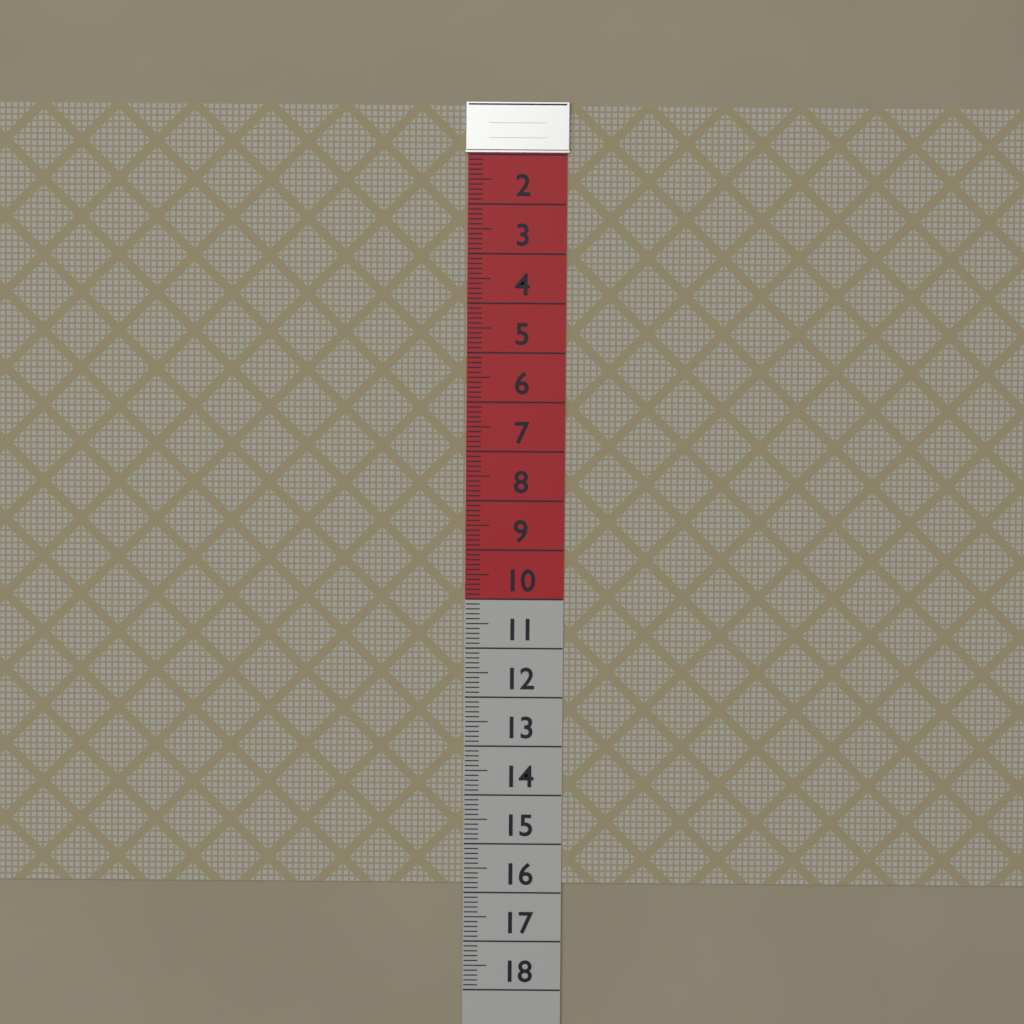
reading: 15.8 (no unit)
